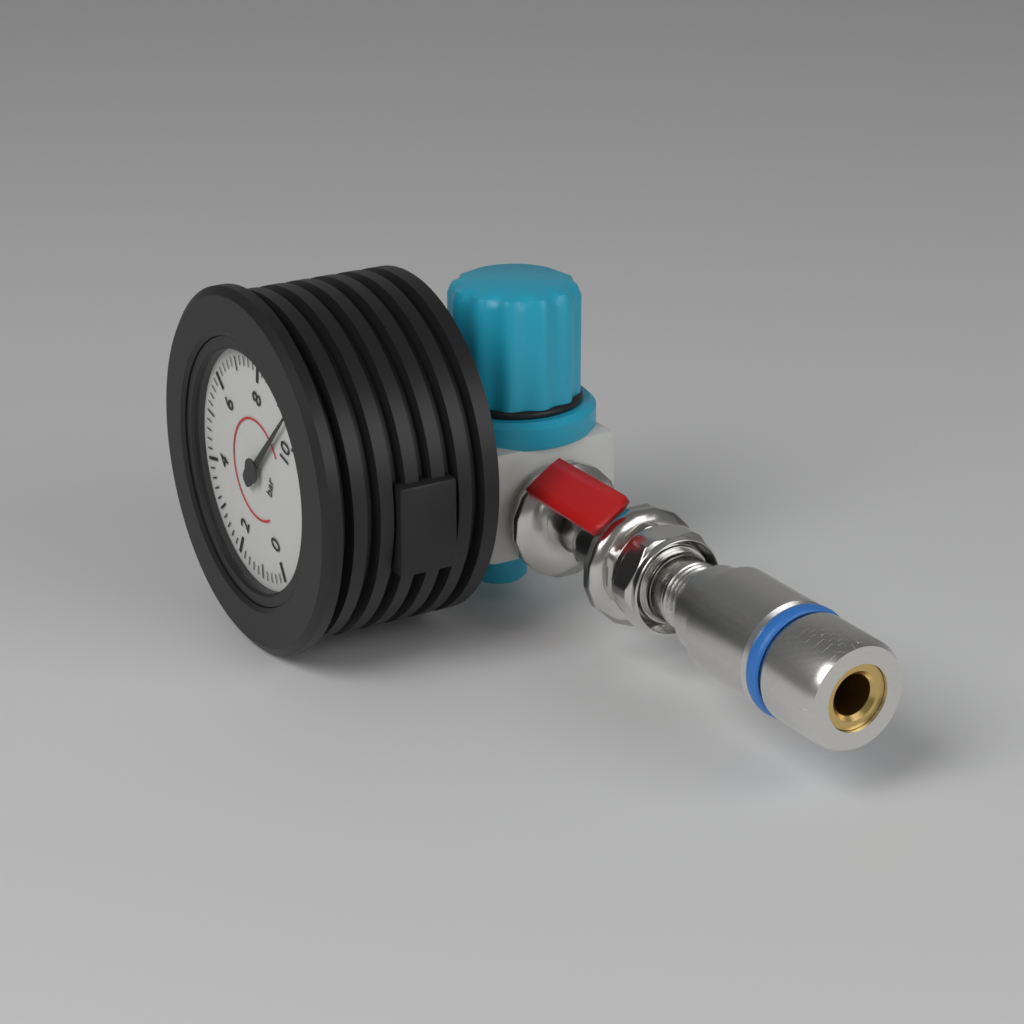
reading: 9.4 bar
